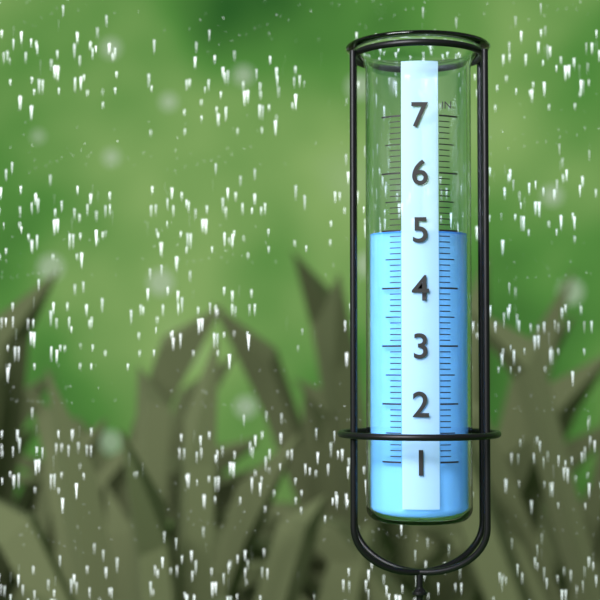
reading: 5.0 in
